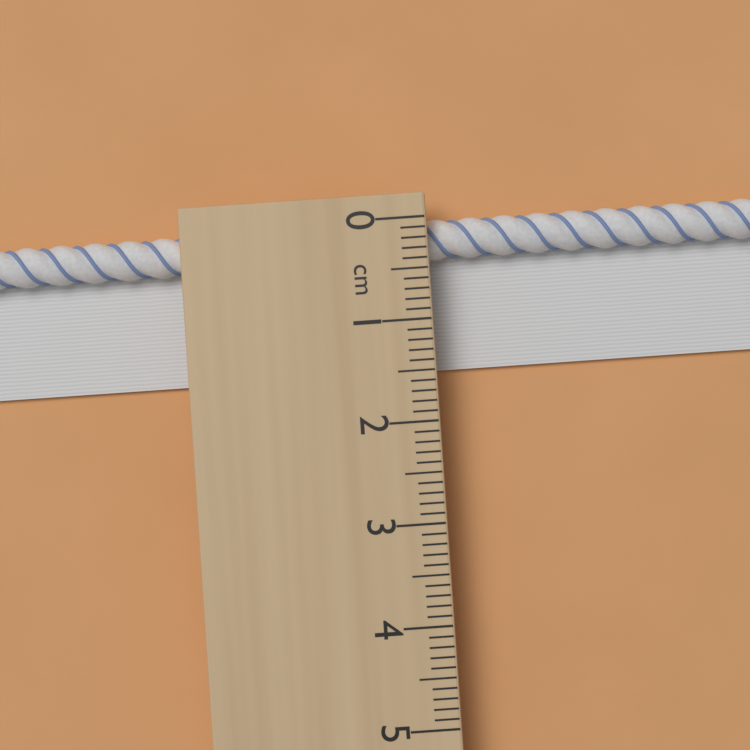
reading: 1.5 cm
